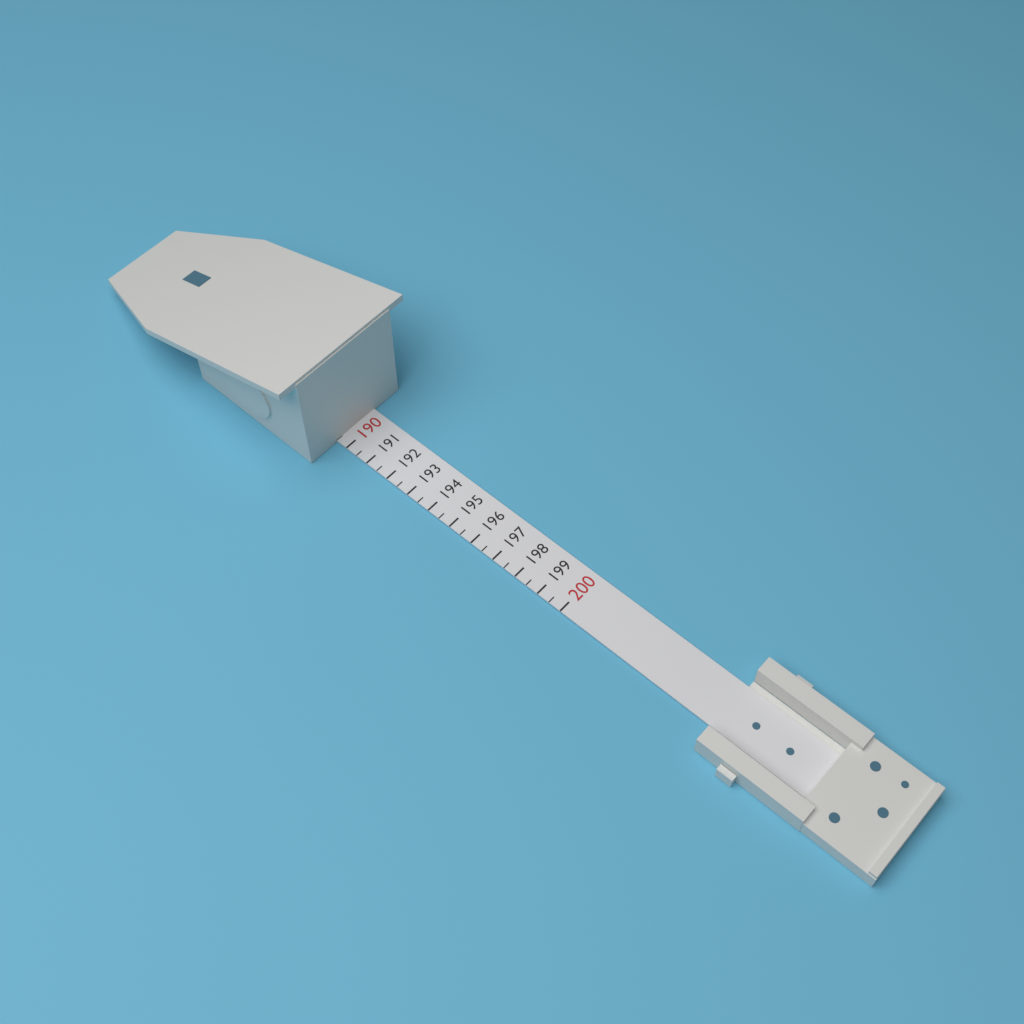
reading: 189.5 (no unit)
